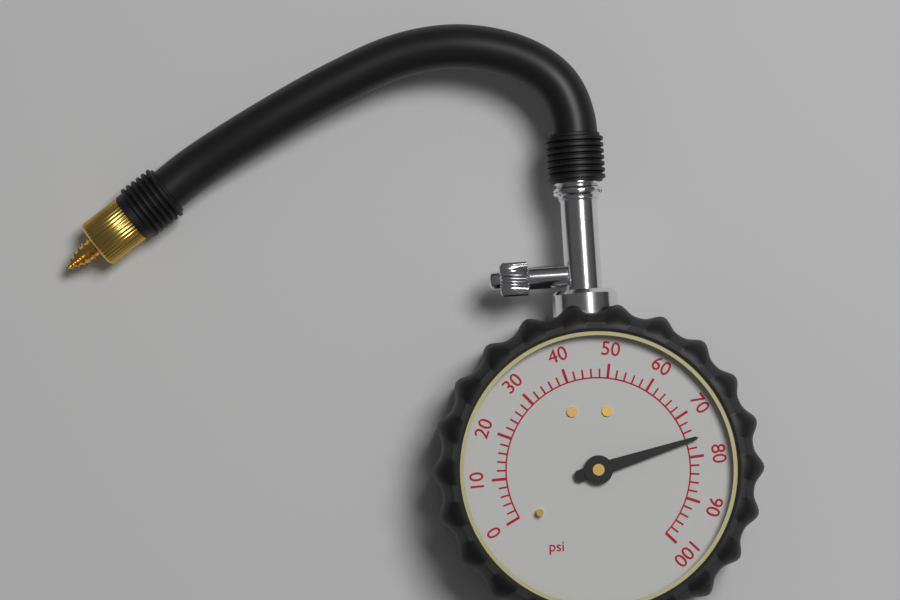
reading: 76 psi
